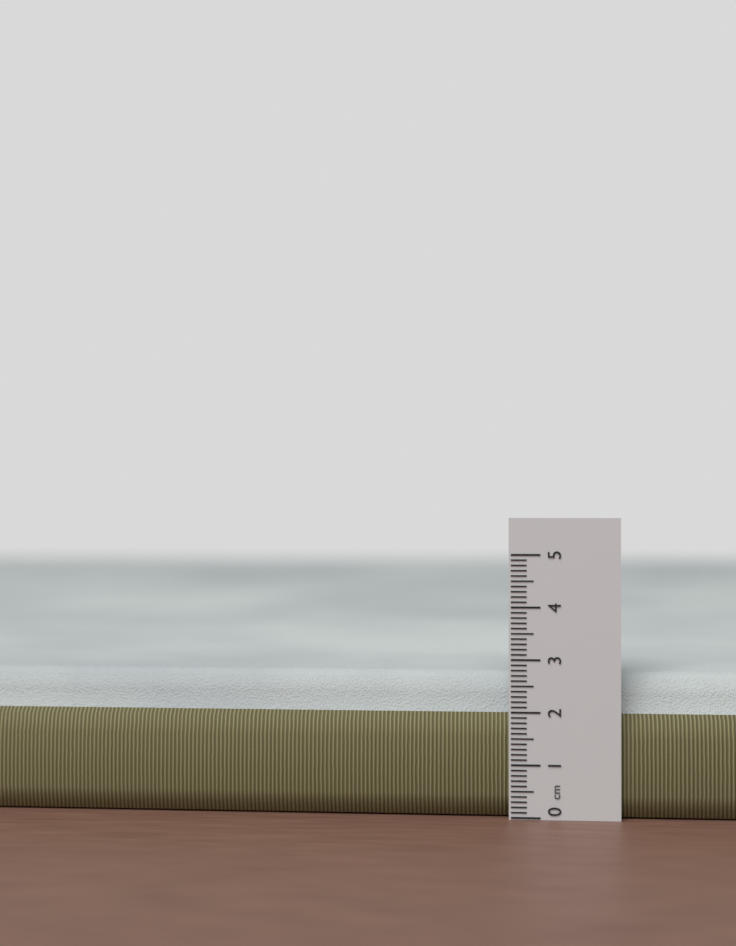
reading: 2.7 cm
